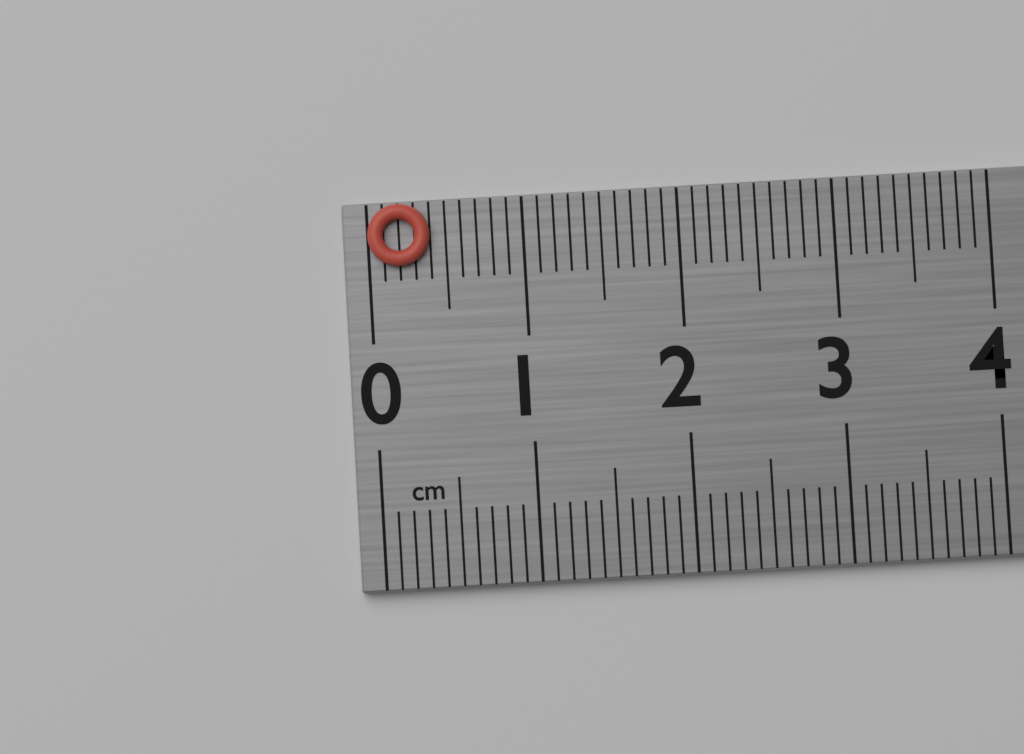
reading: 0.4 cm
